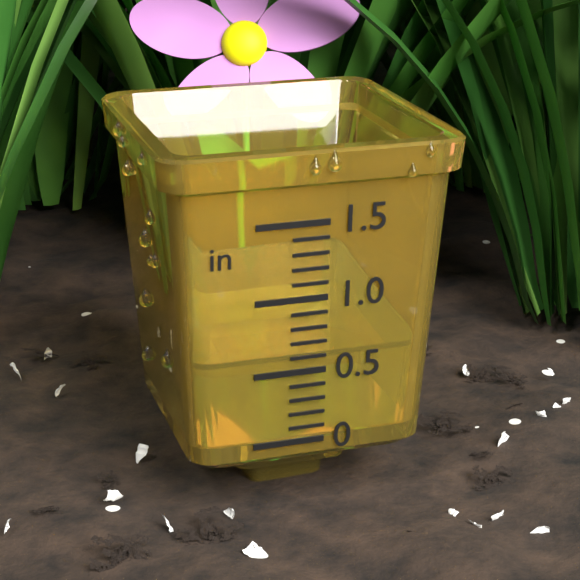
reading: 0.6 in
